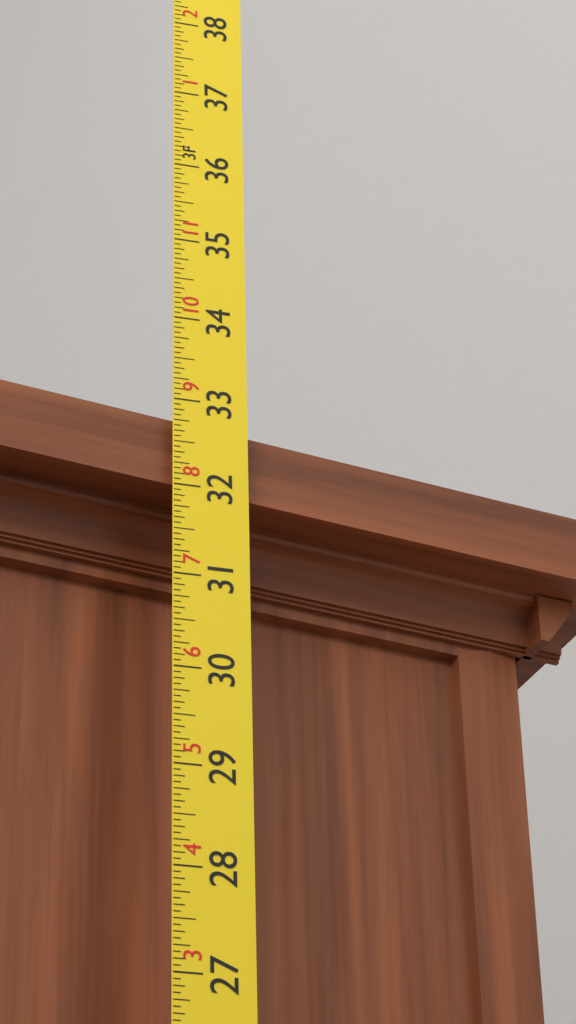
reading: 32.8125 in
